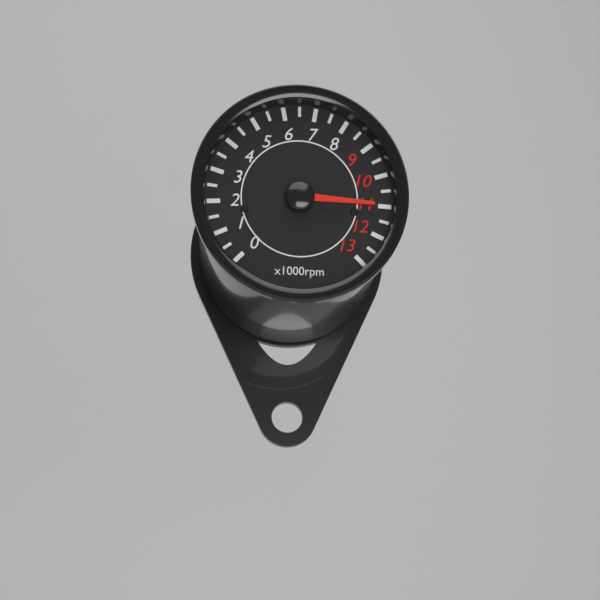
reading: 11000 rpm
